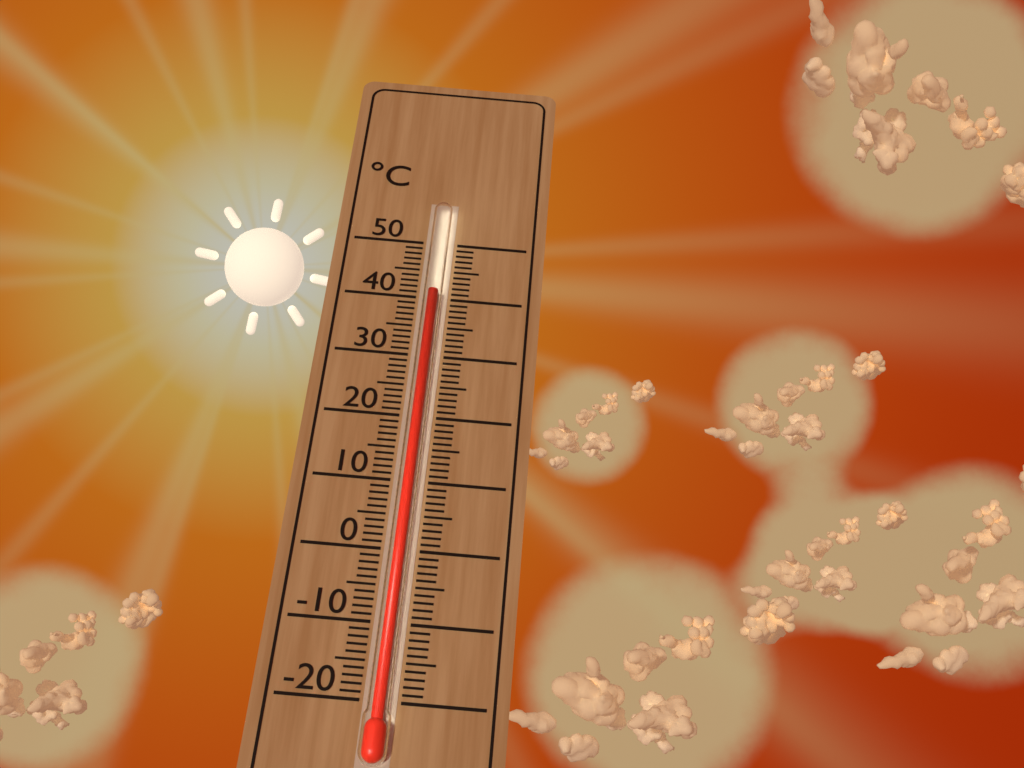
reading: 40 °C
